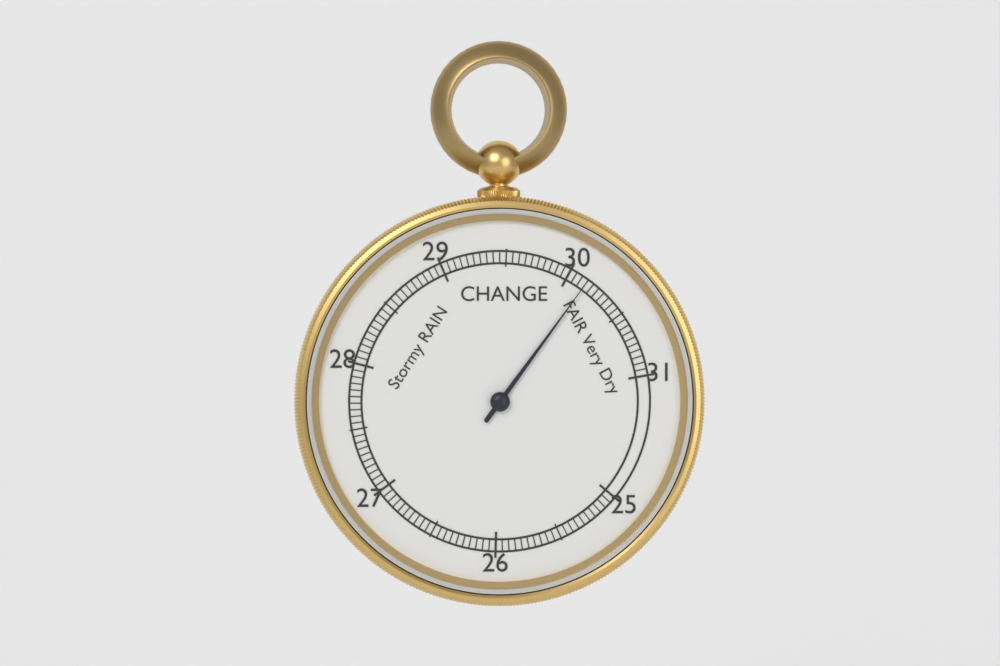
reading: 30.15 inHg
